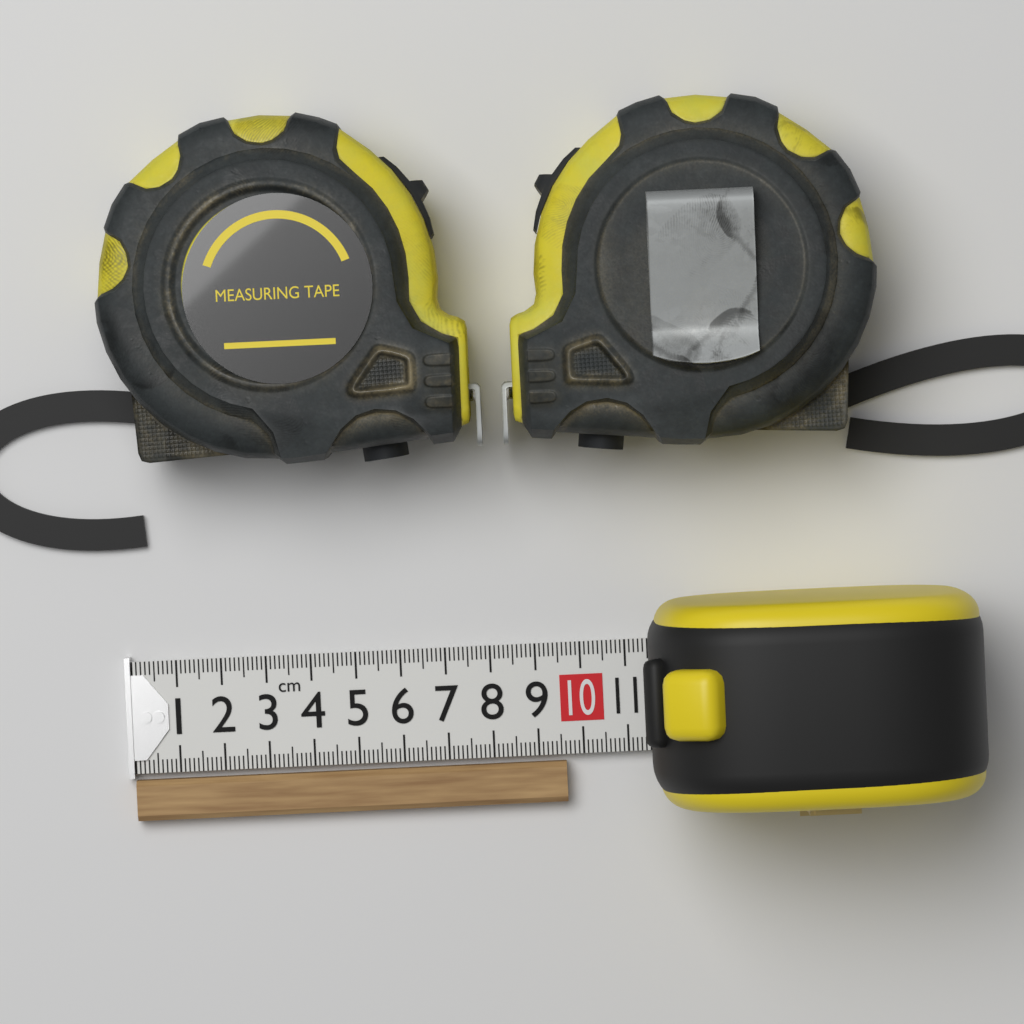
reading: 9.6 cm
